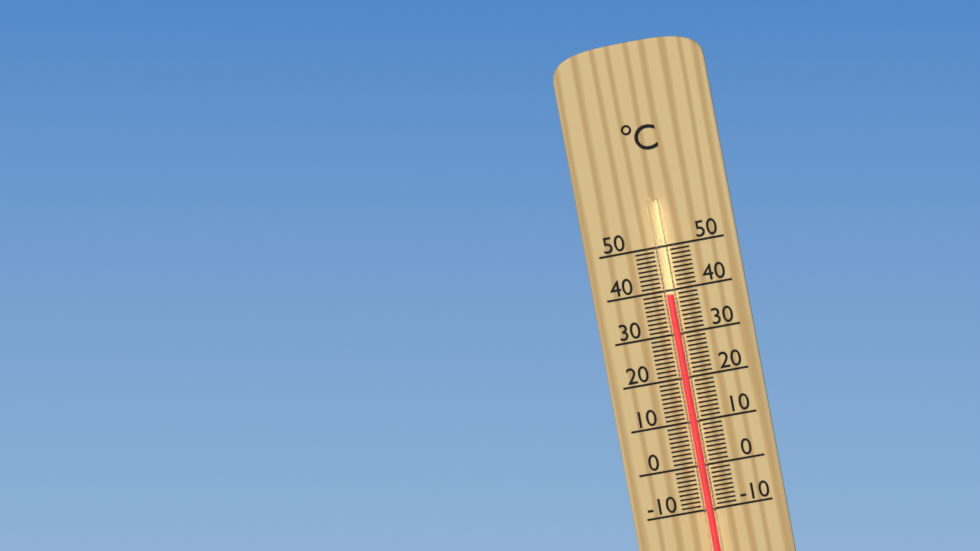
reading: 39 °C
